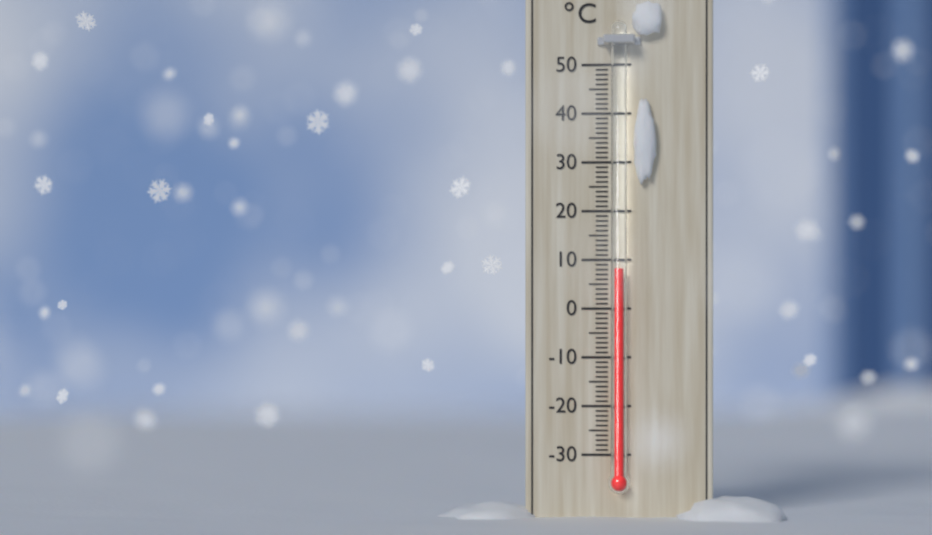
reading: 8 °C
